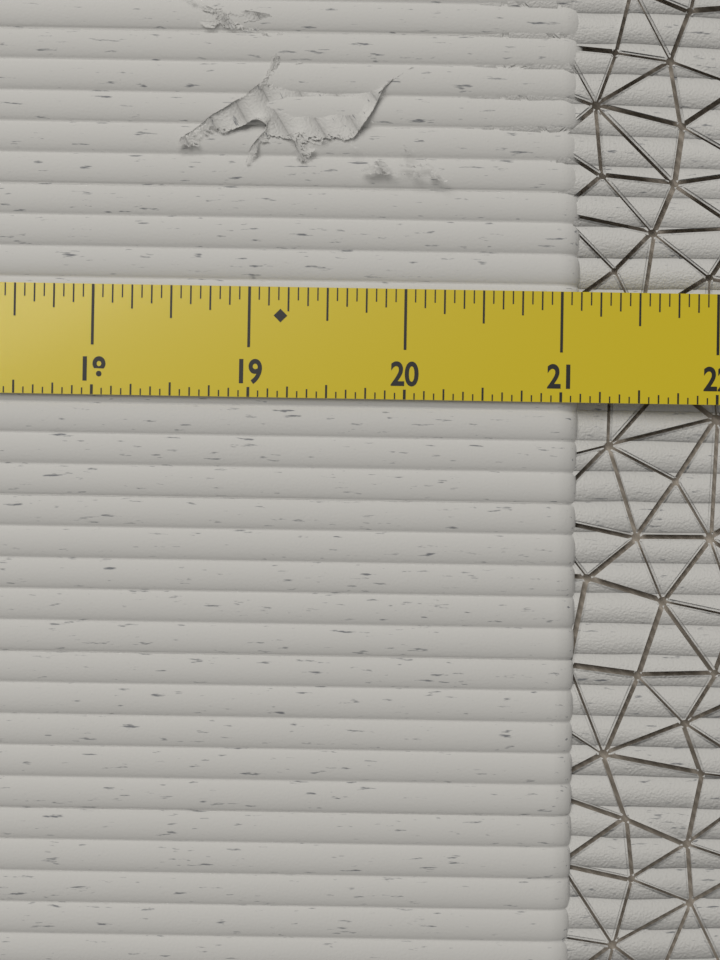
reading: 21.1250 in
